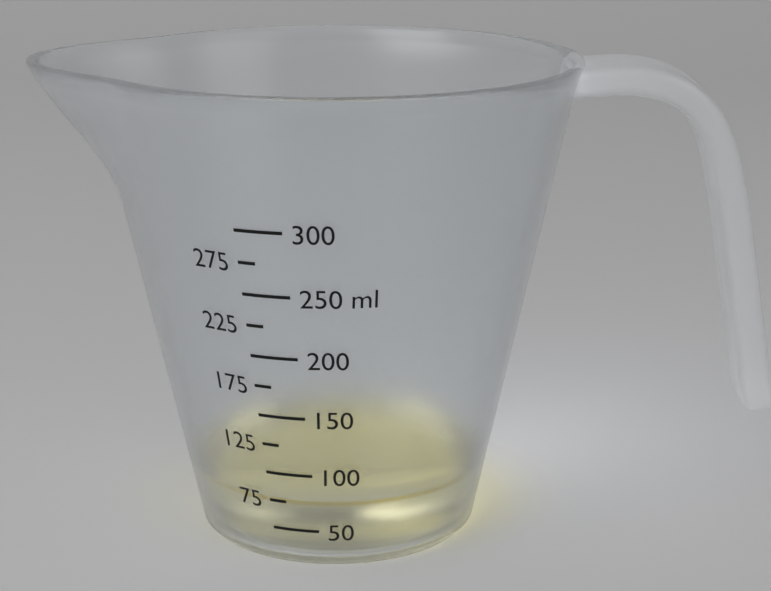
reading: 75 ml
